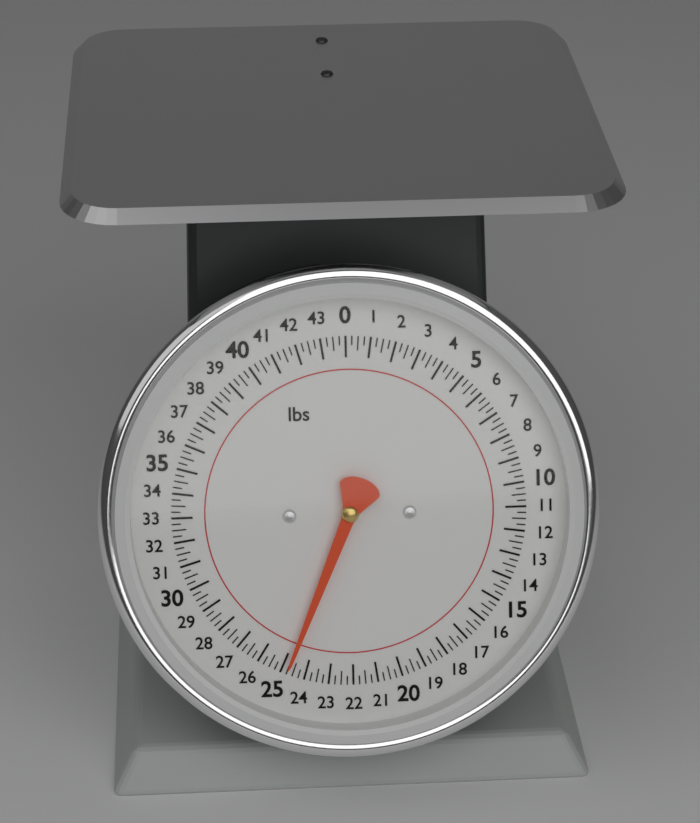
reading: 24.75 lbs
